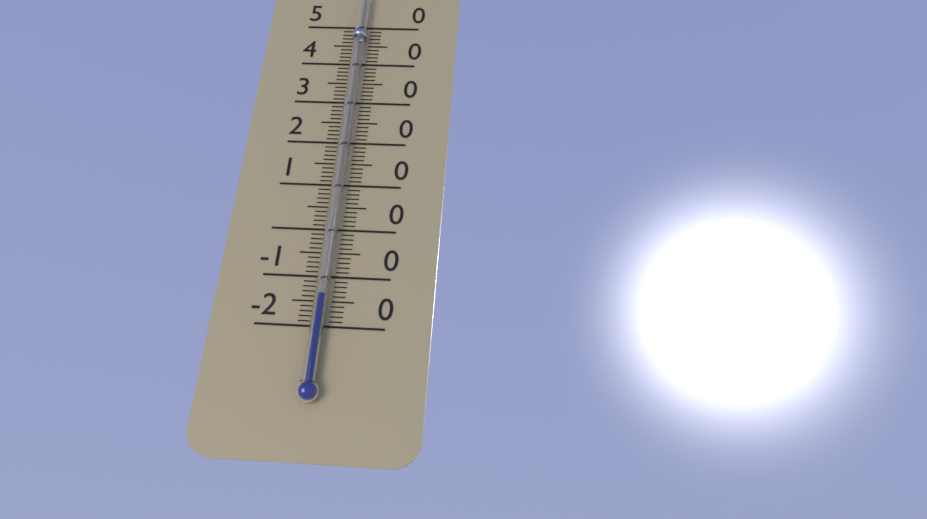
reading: -14 °C
